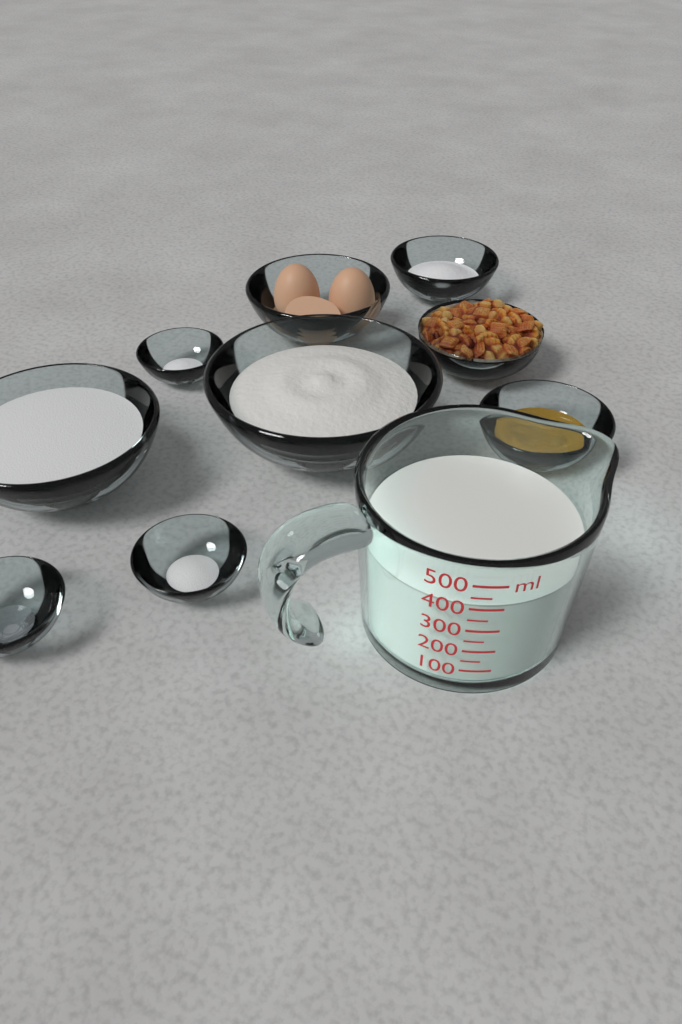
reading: 400 ml
